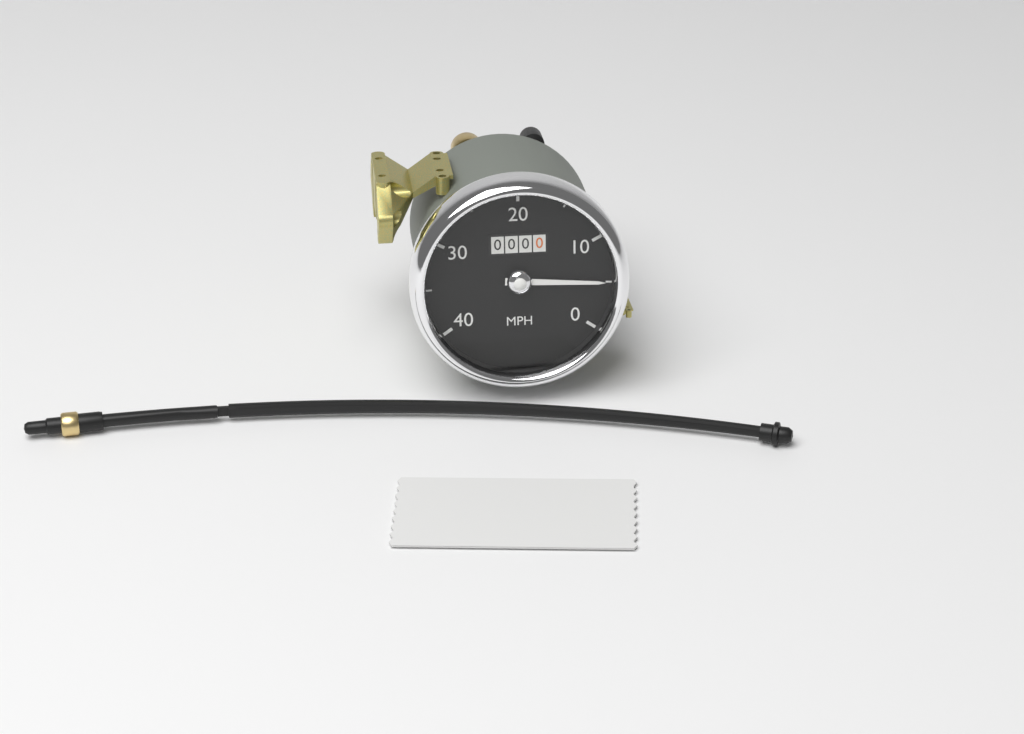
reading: 5 MPH
